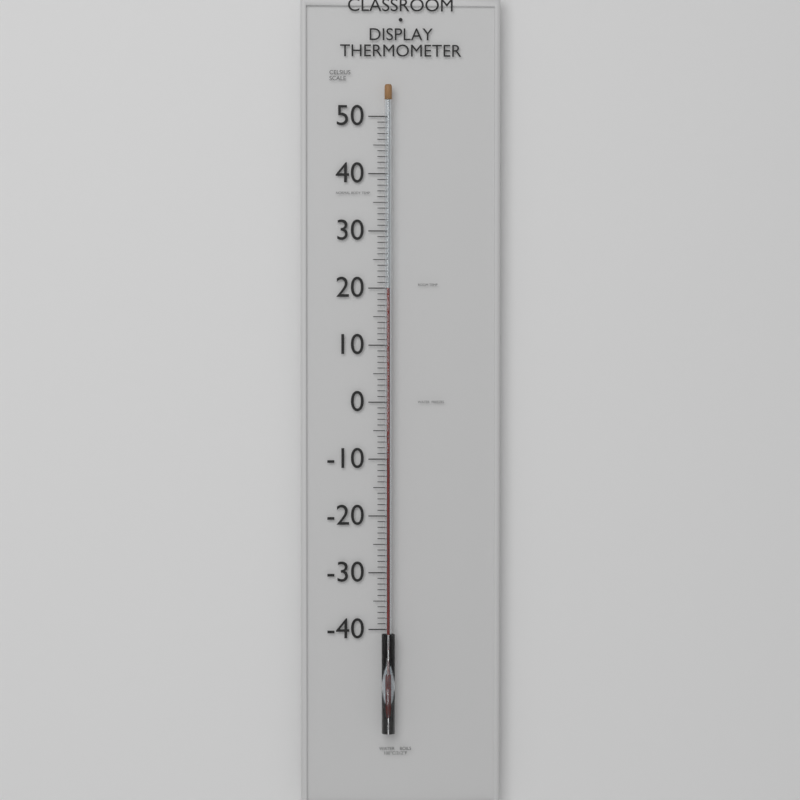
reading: 20 °C
